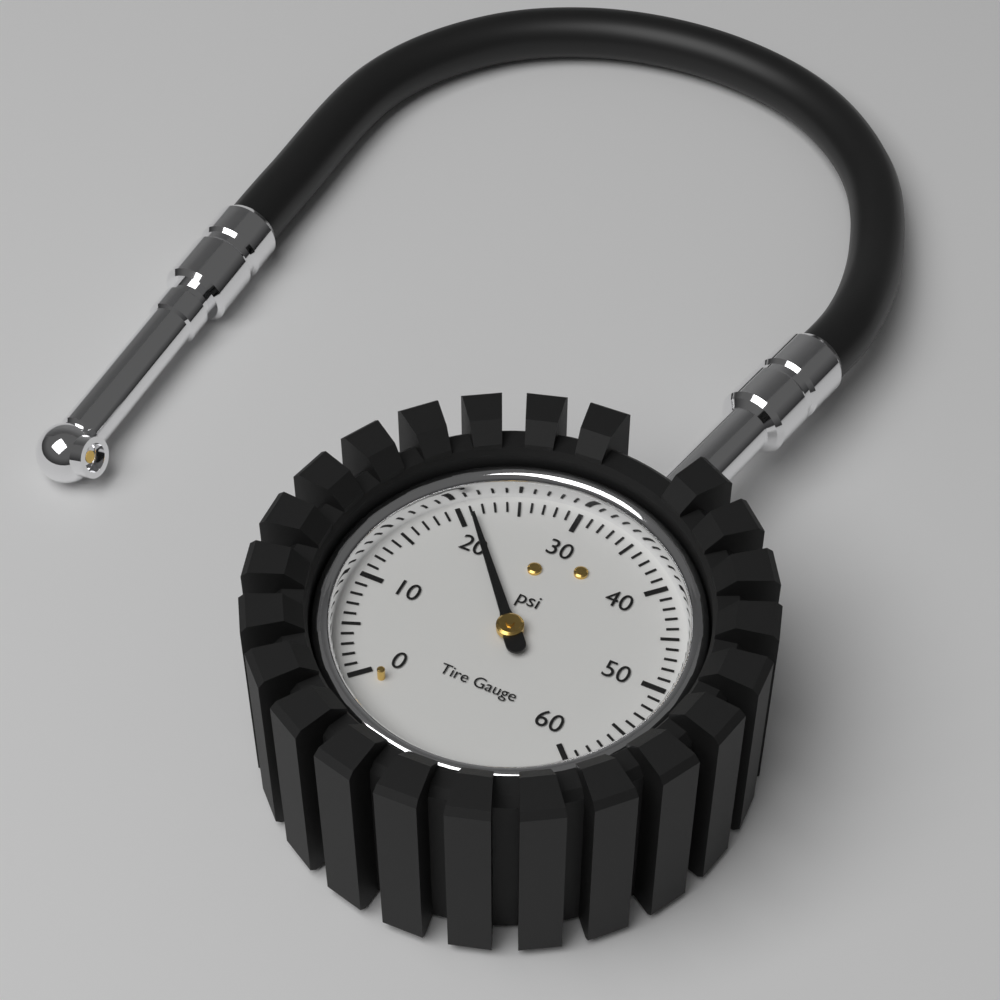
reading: 21 psi
